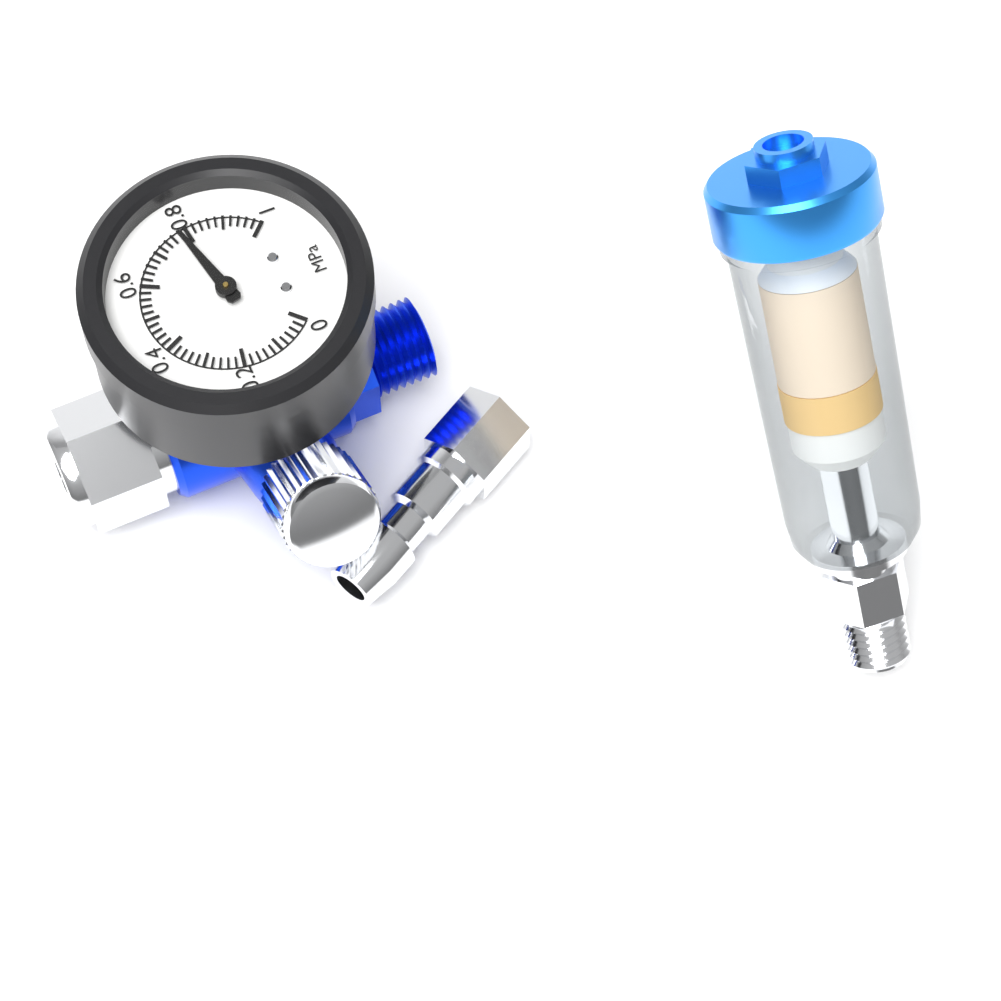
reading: 0.78 MPa
